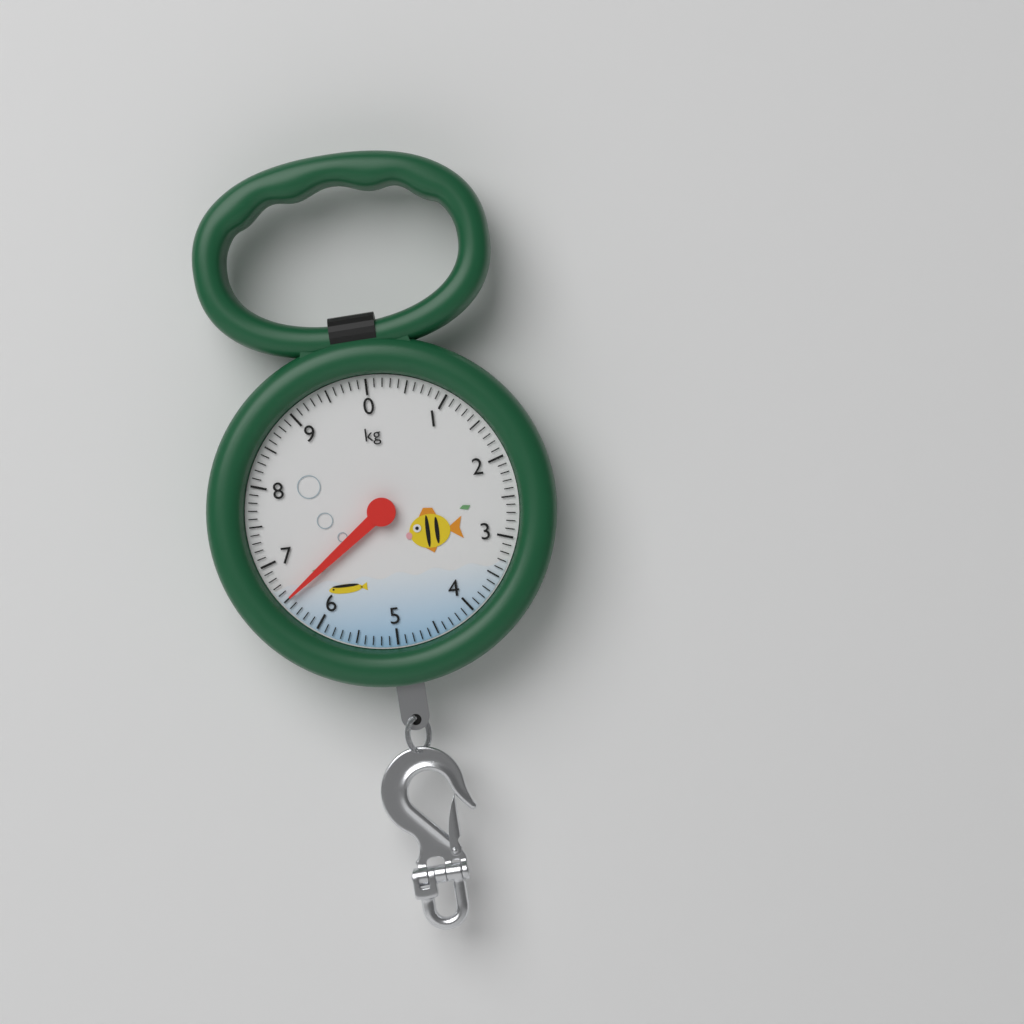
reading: 6.5 kg
